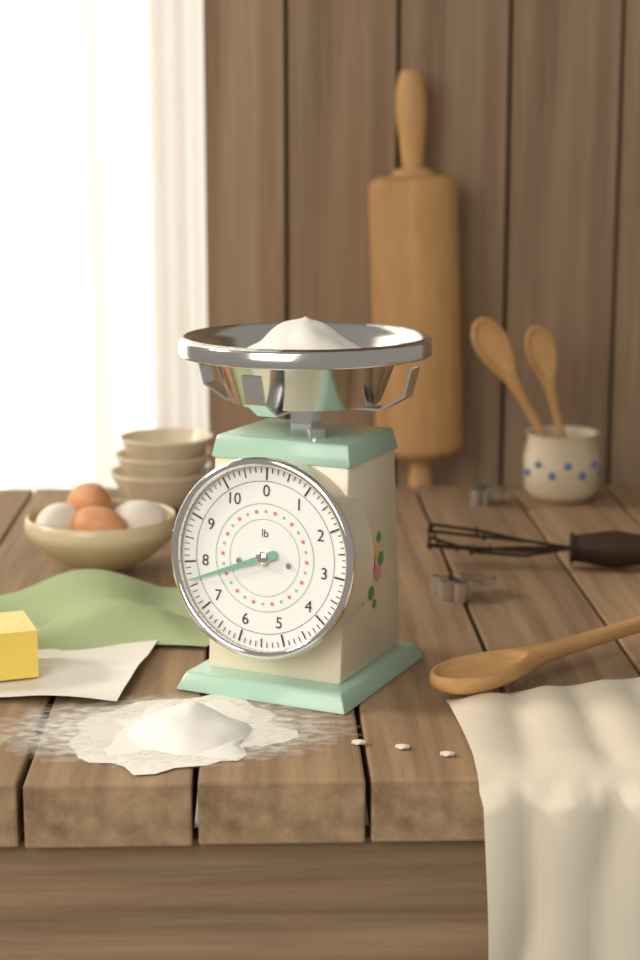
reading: 7.625 lb
